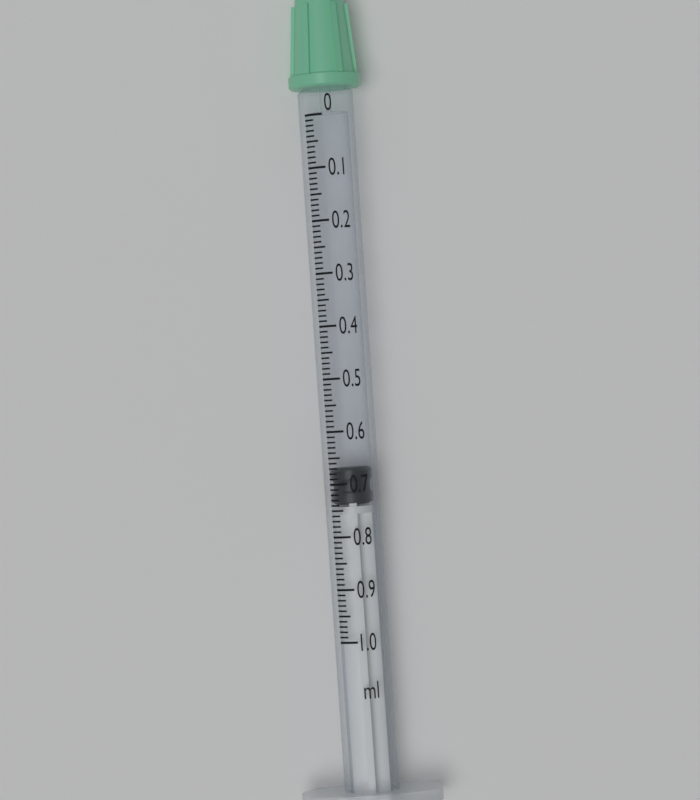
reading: 0.67 ml
